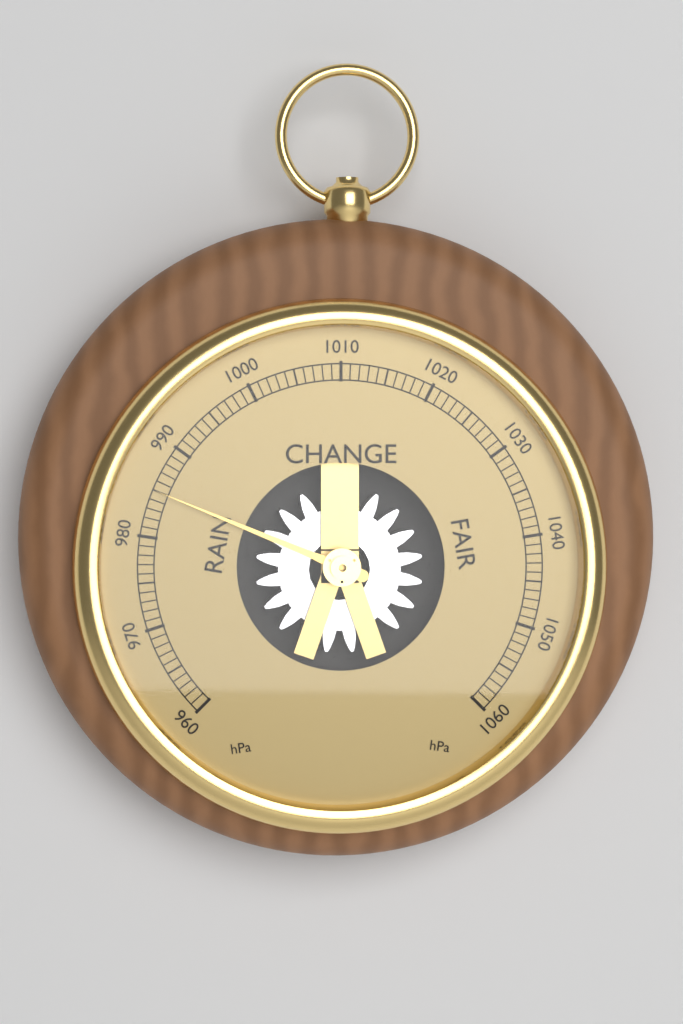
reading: 985 hPa
